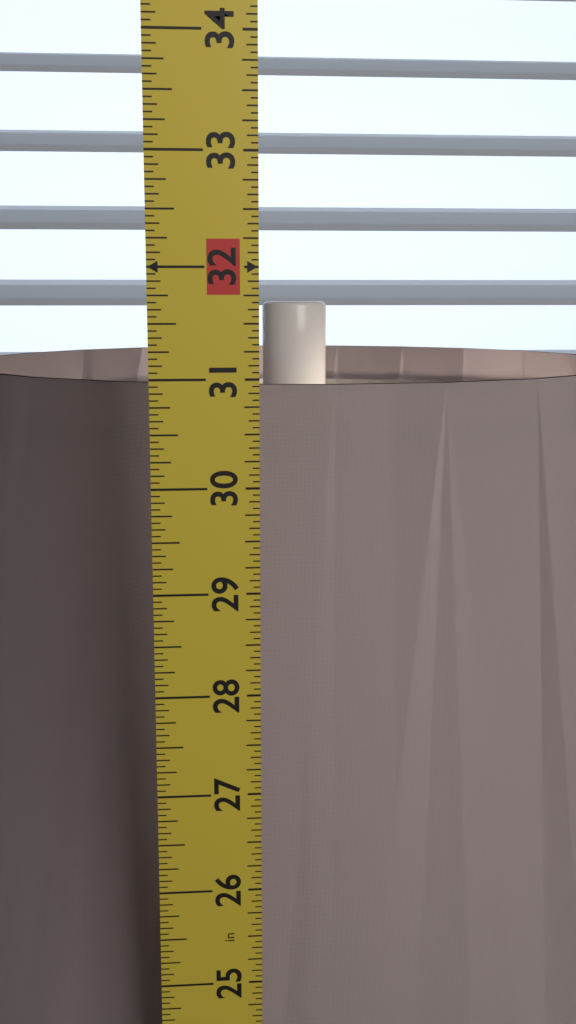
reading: 30.8125 in
